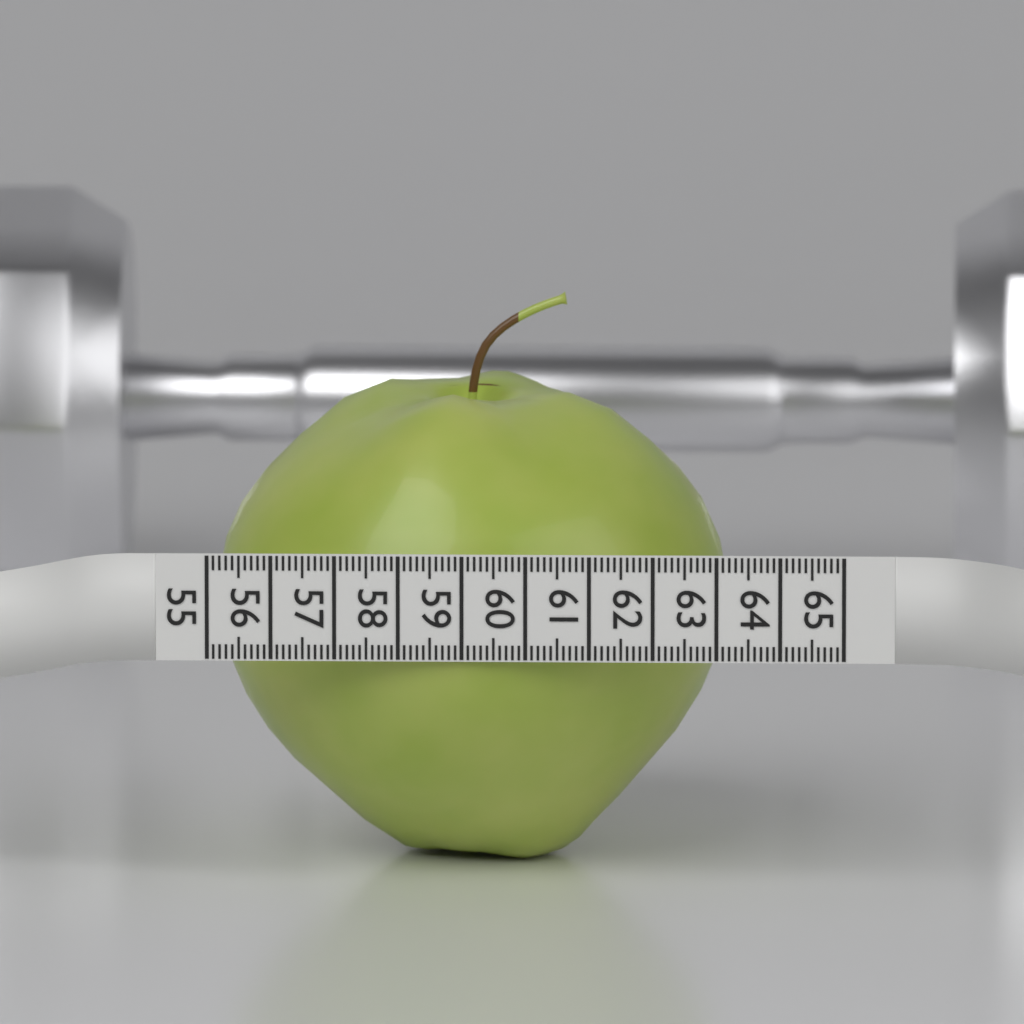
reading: 63.1 (no unit)
